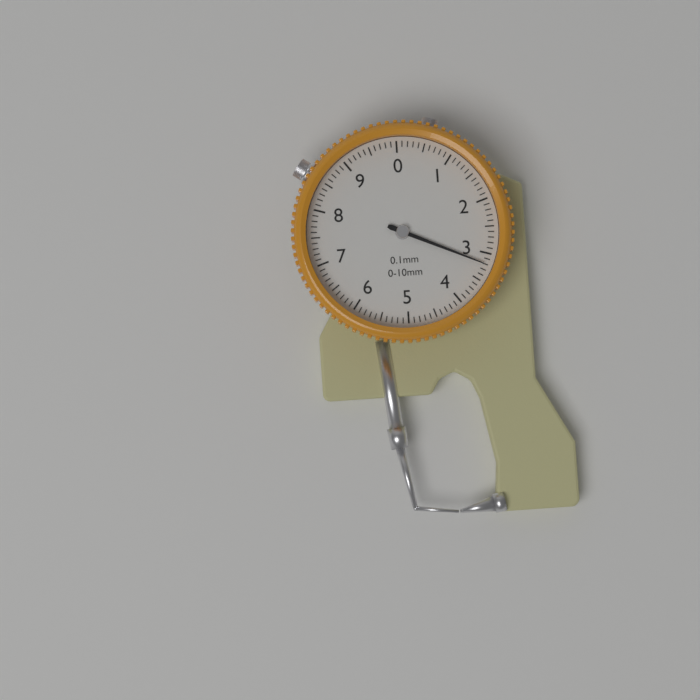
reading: 3.2 mm
